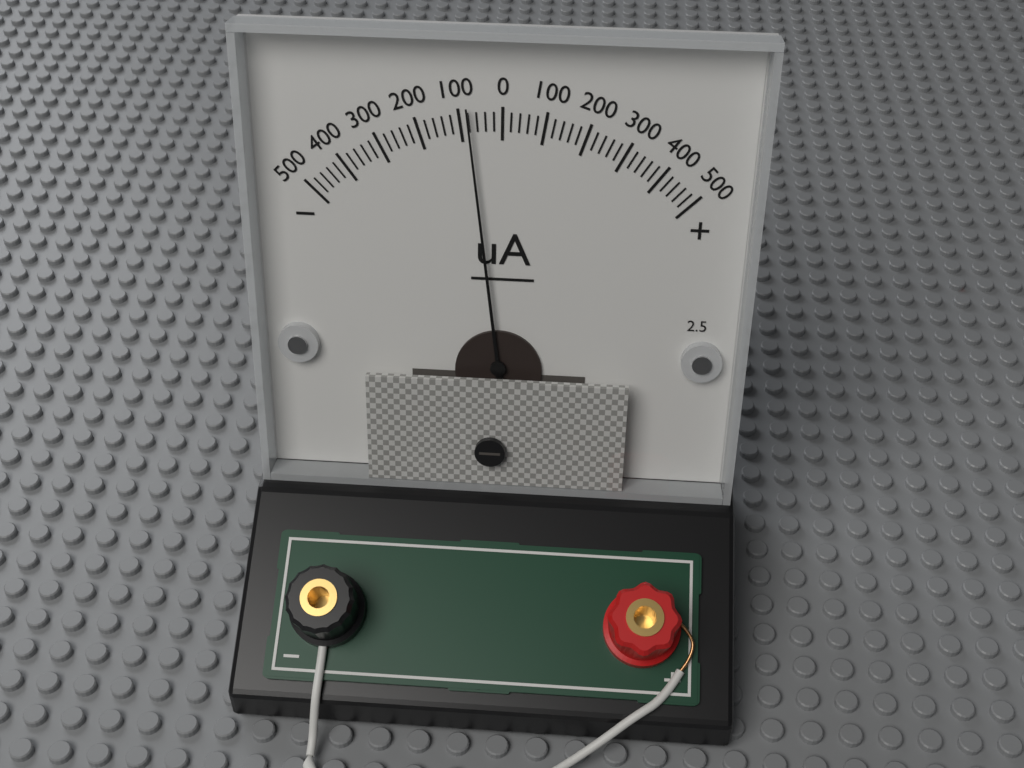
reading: -80 uA
